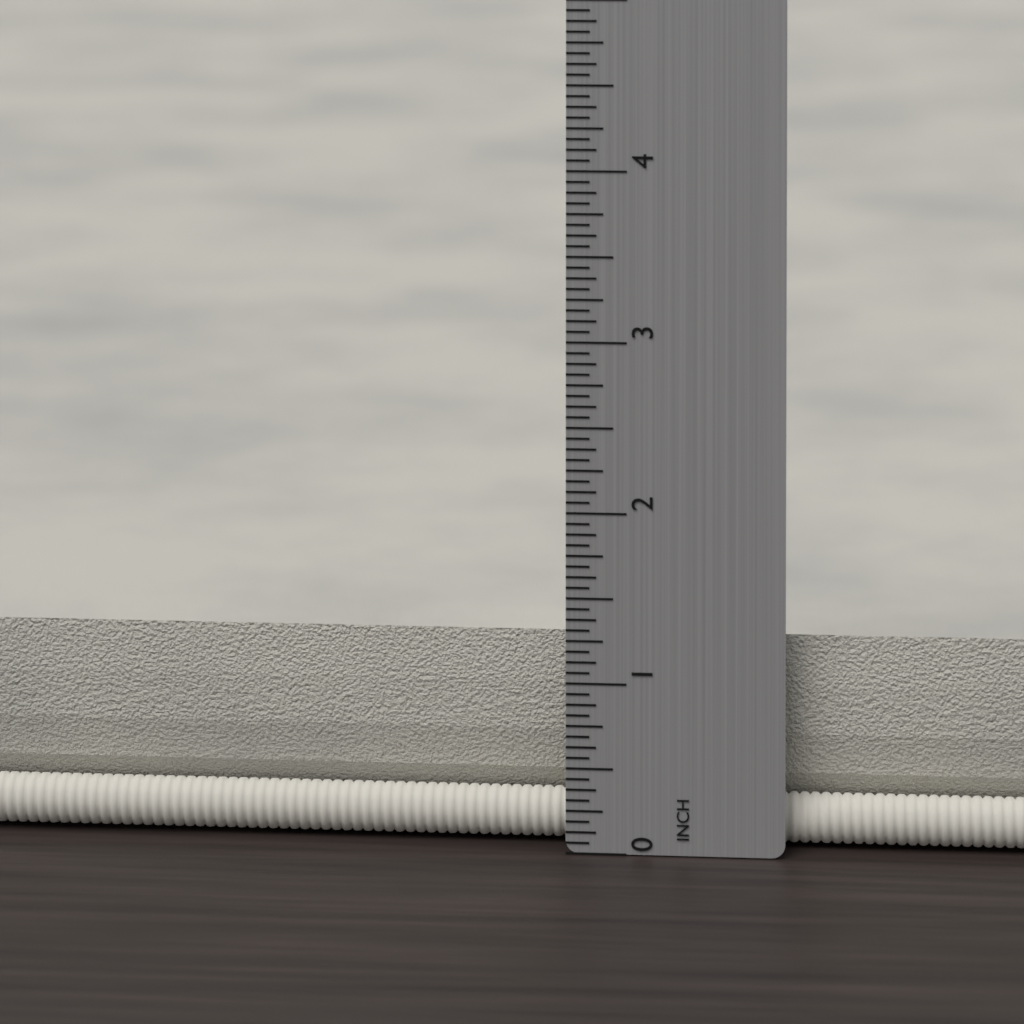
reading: 1.2500 in
